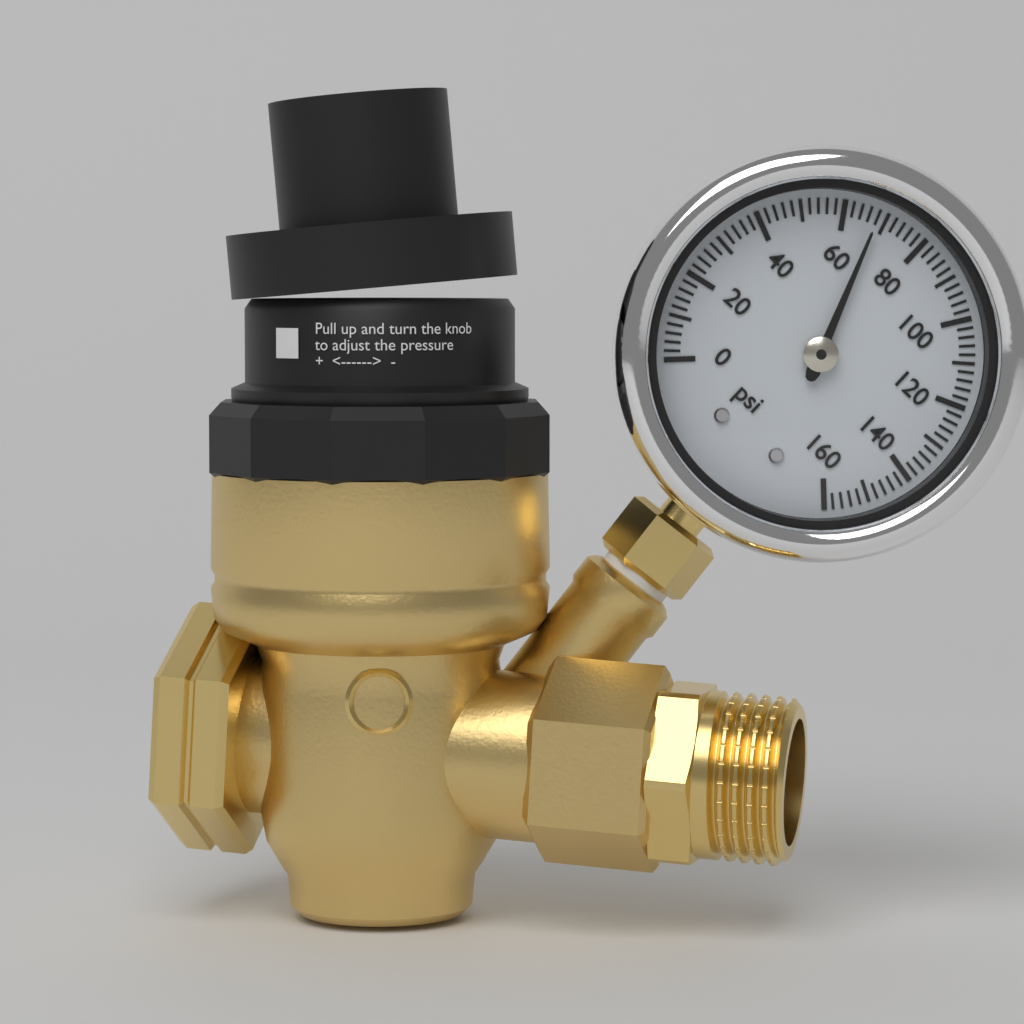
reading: 68 psi
